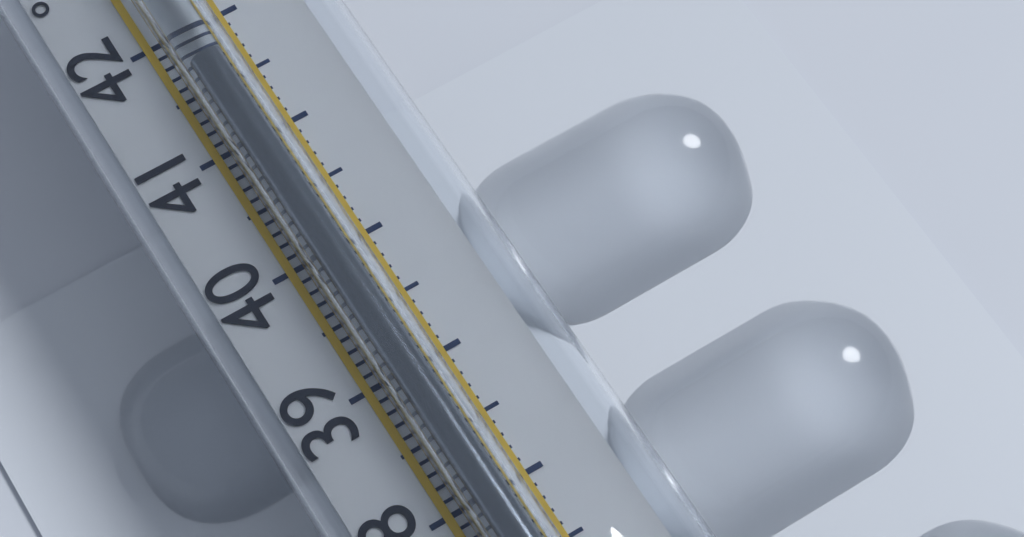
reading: 41.6 °C
